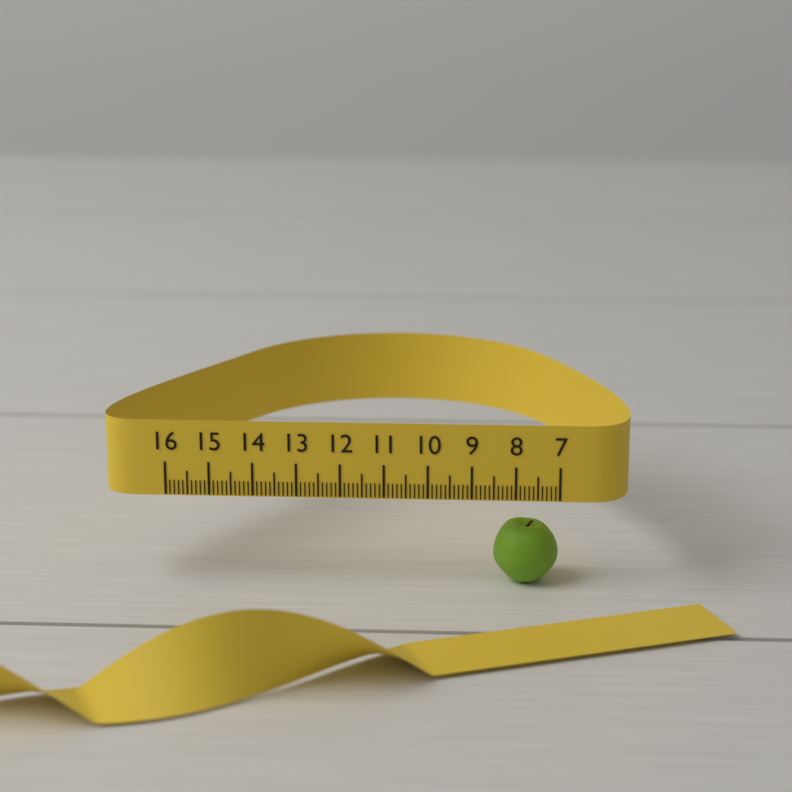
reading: 8.5 (no unit)
